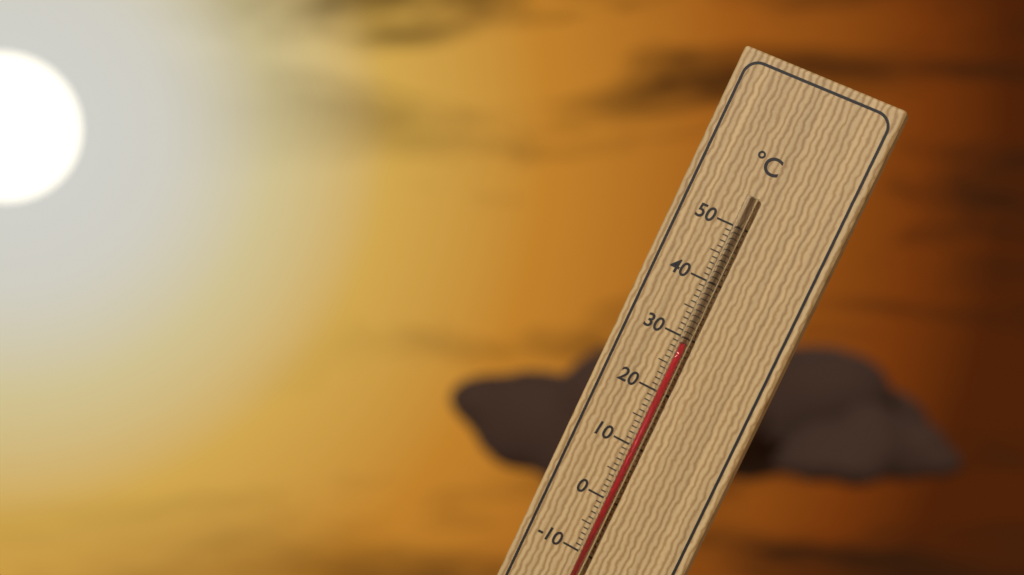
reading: 29 °C
